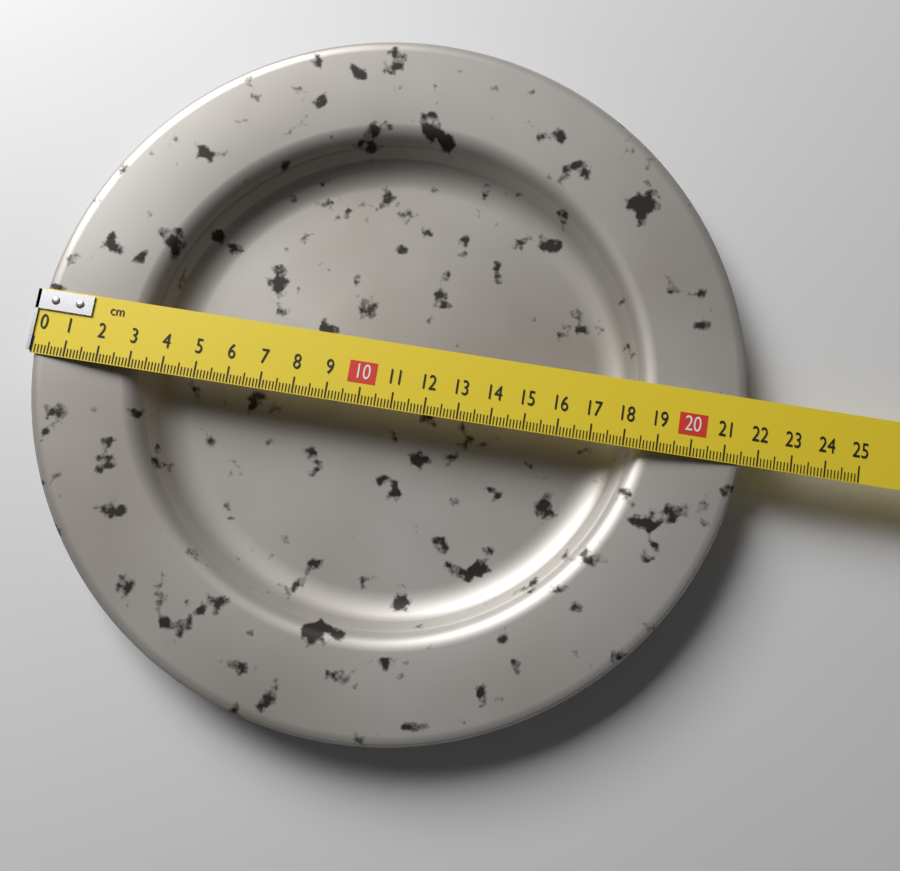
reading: 21.6 cm
